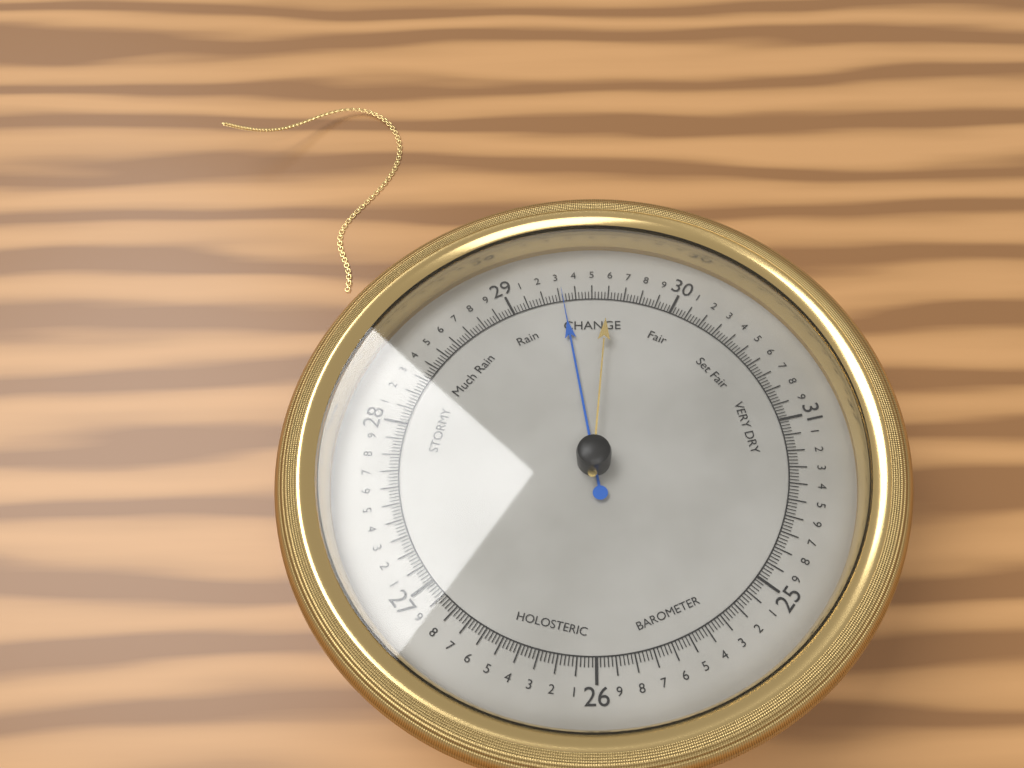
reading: 29.32 (no unit)
